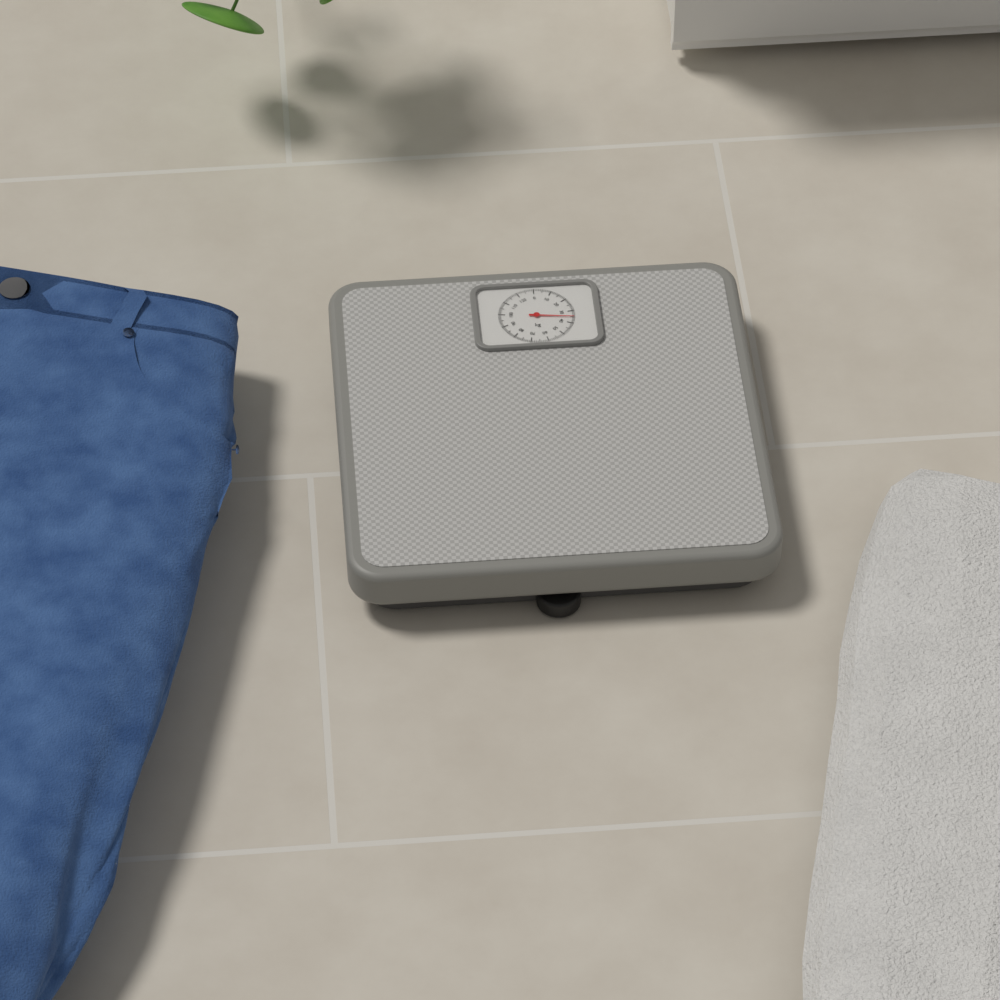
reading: 35 kg
